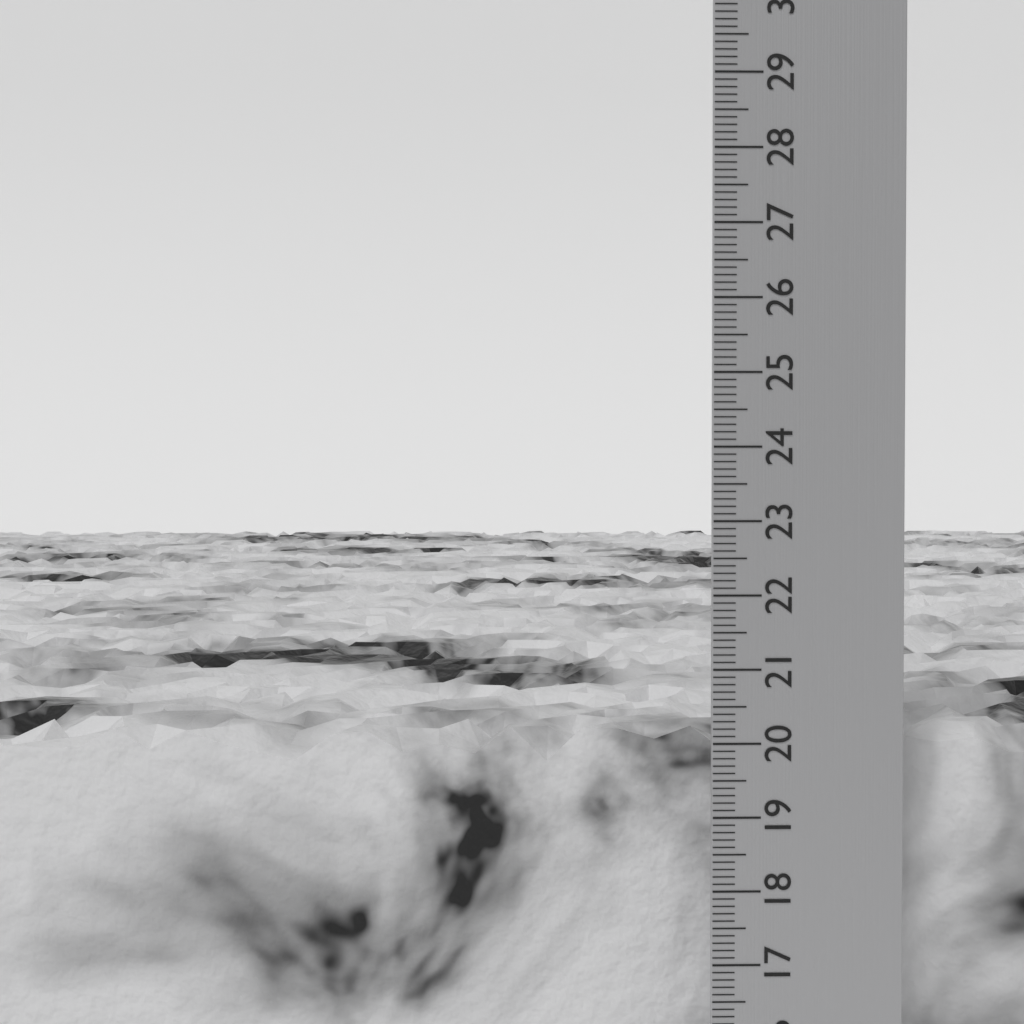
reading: 20.1 cm
